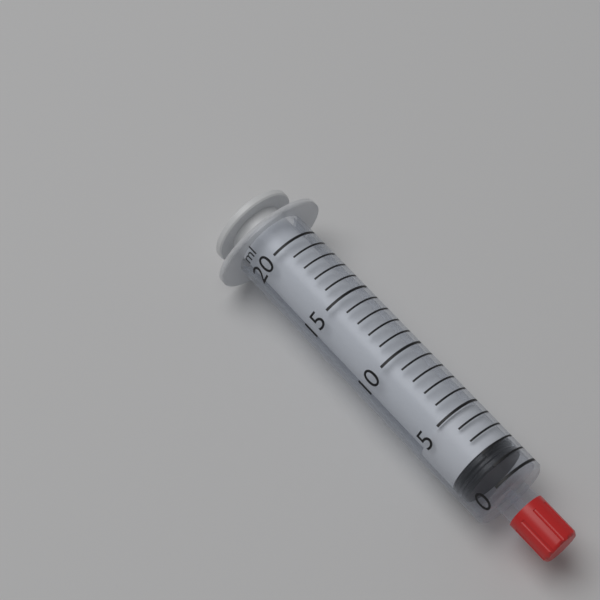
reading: 1 ml
